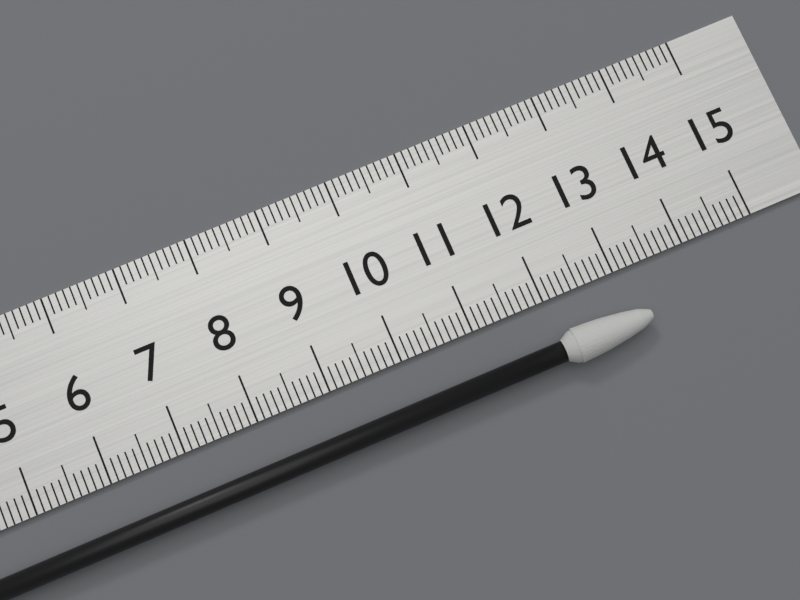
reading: 13.2 cm
